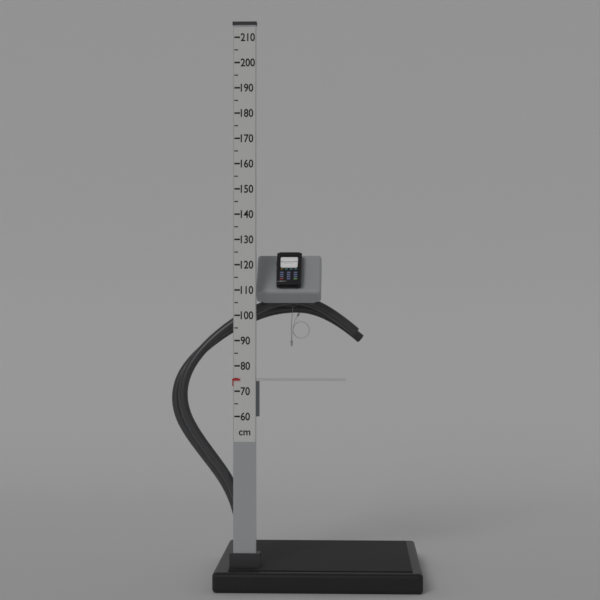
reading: 75 cm
